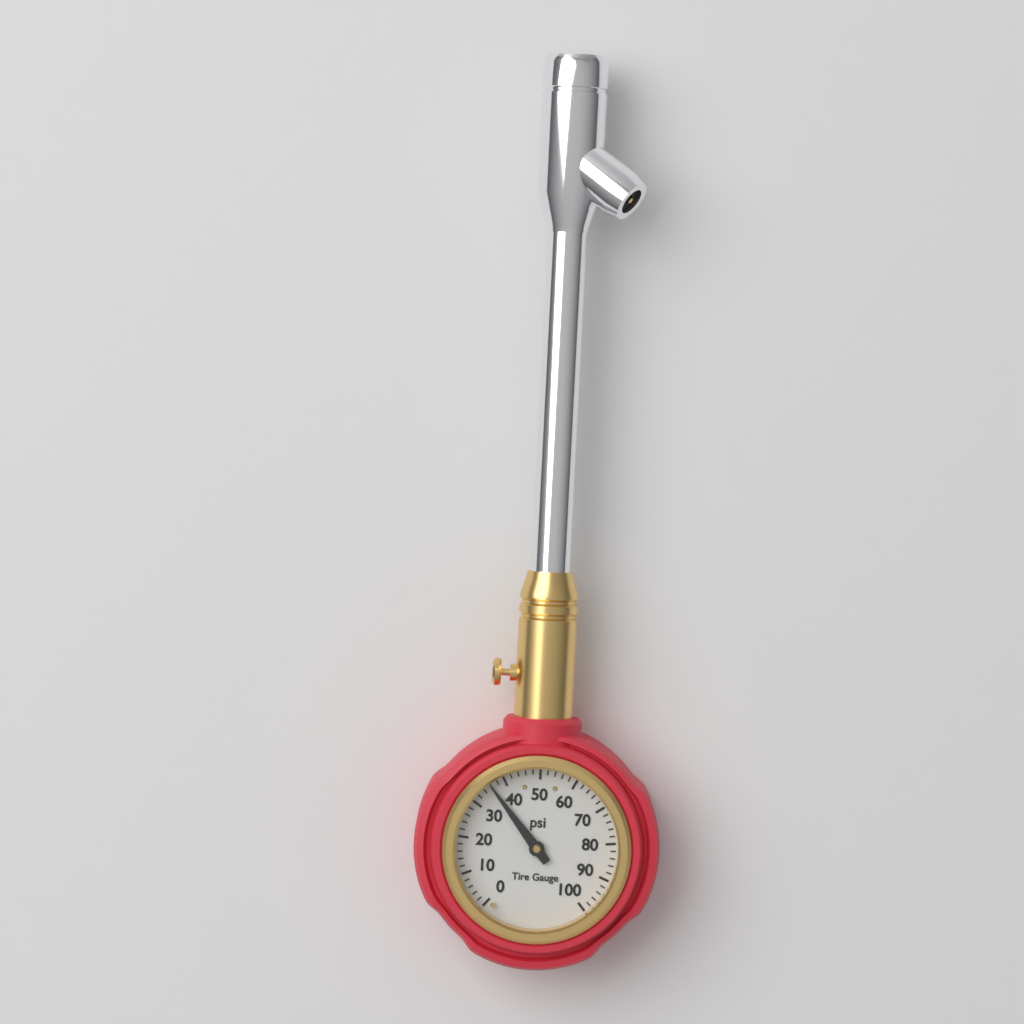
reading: 36 psi
